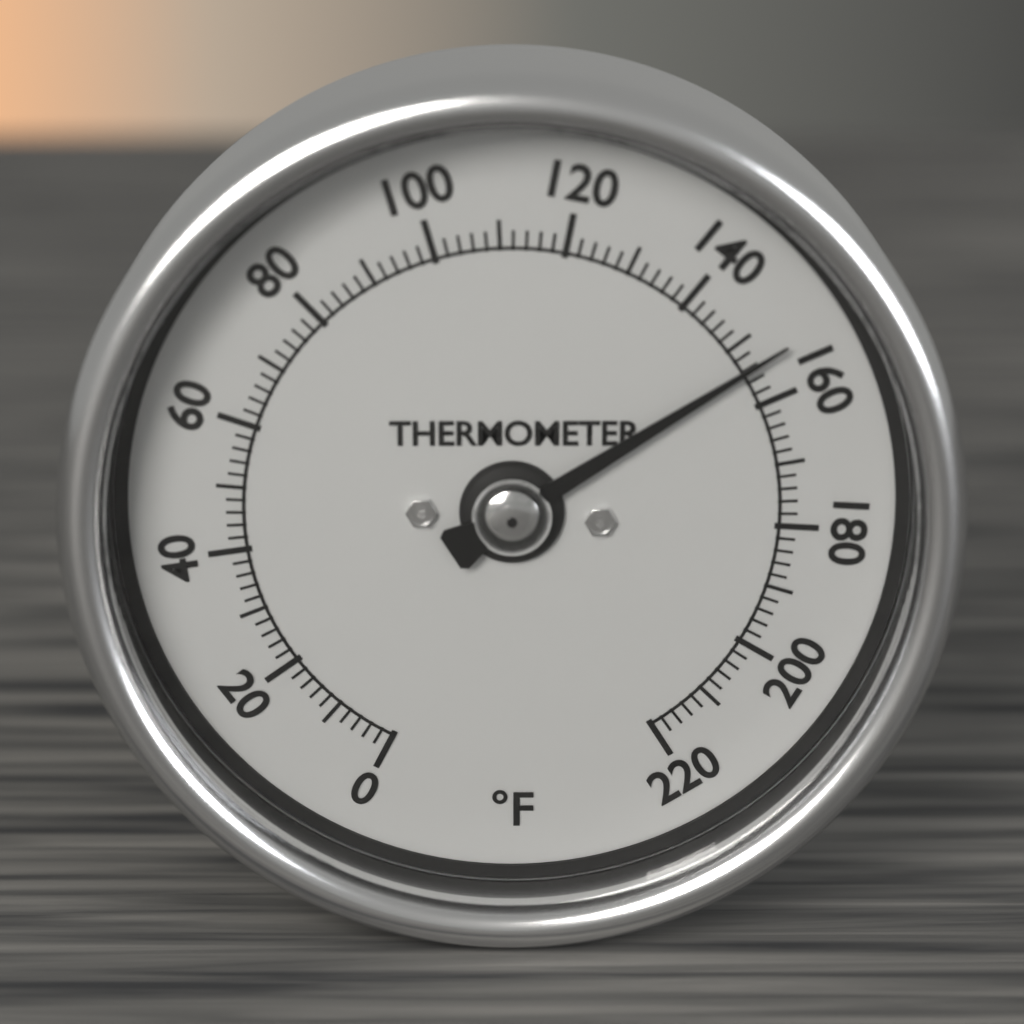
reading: 154 °F
